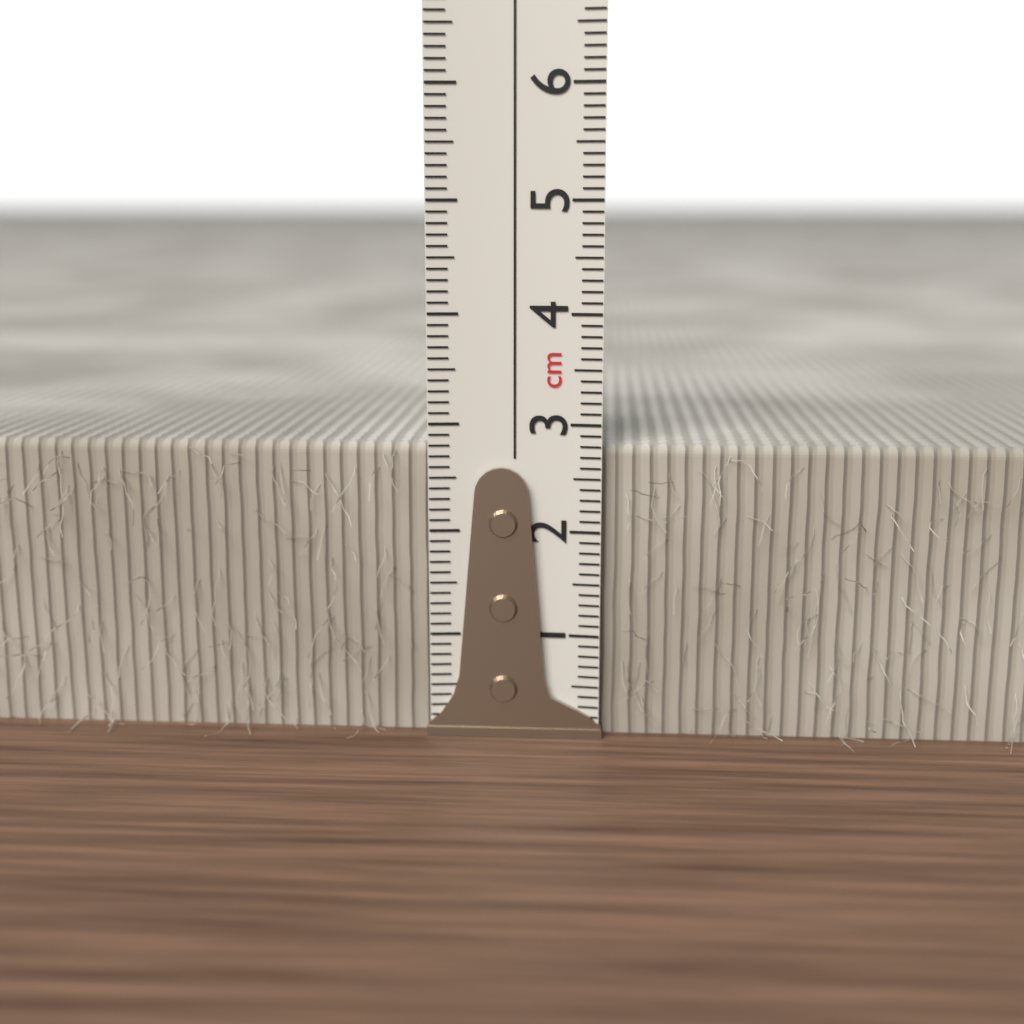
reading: 2.8 cm
